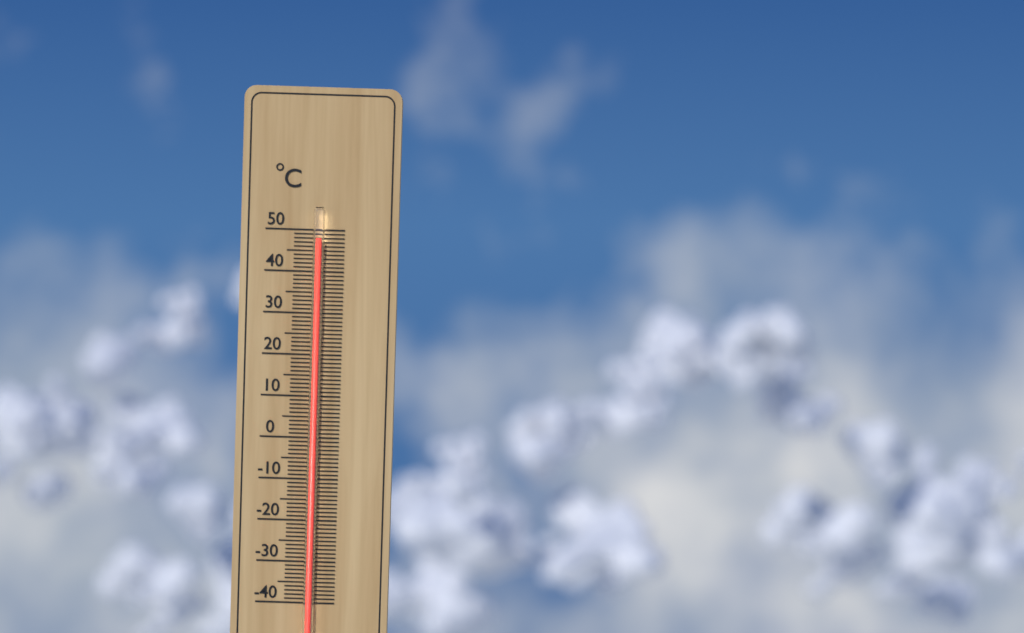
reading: 48 °C
